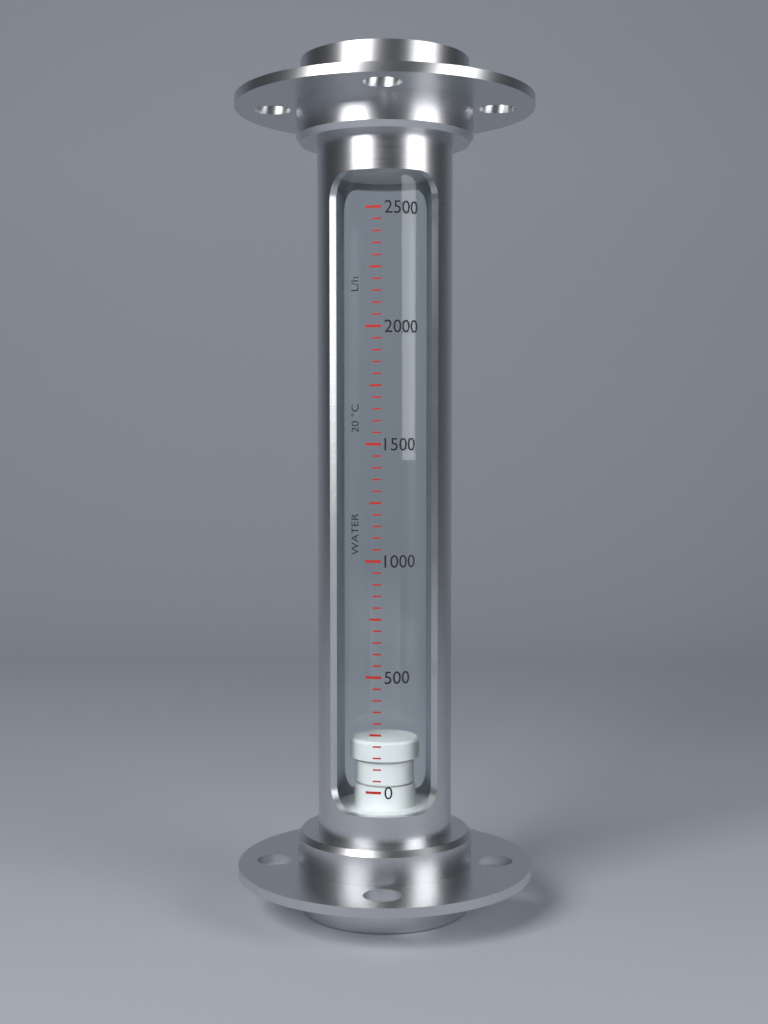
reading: 200 L/h
